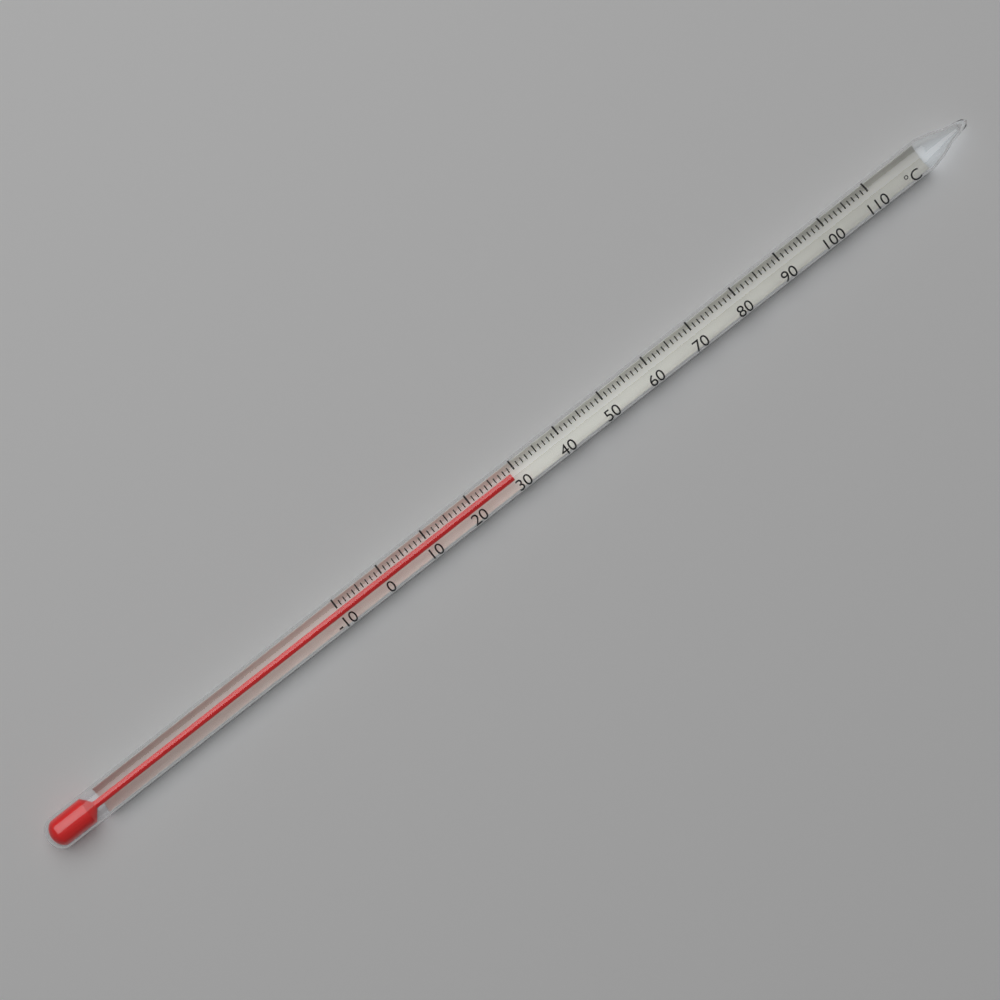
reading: 29 °C
